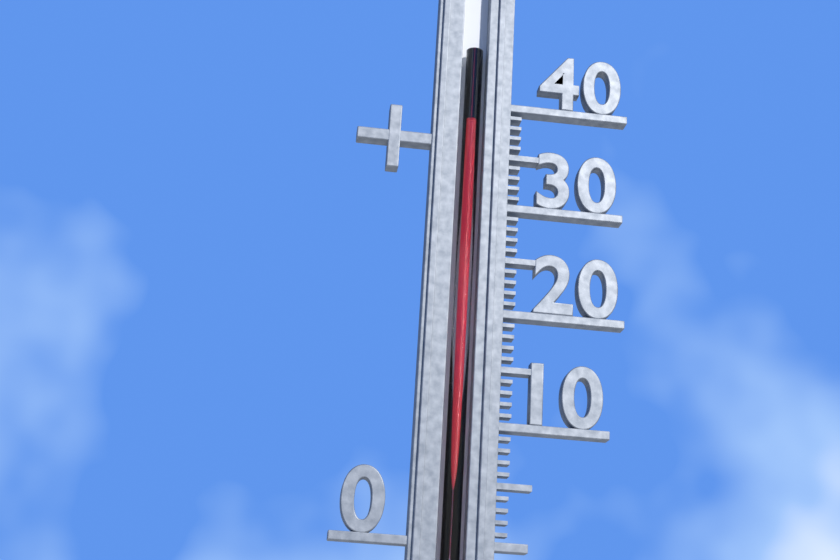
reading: 38 (no unit)
